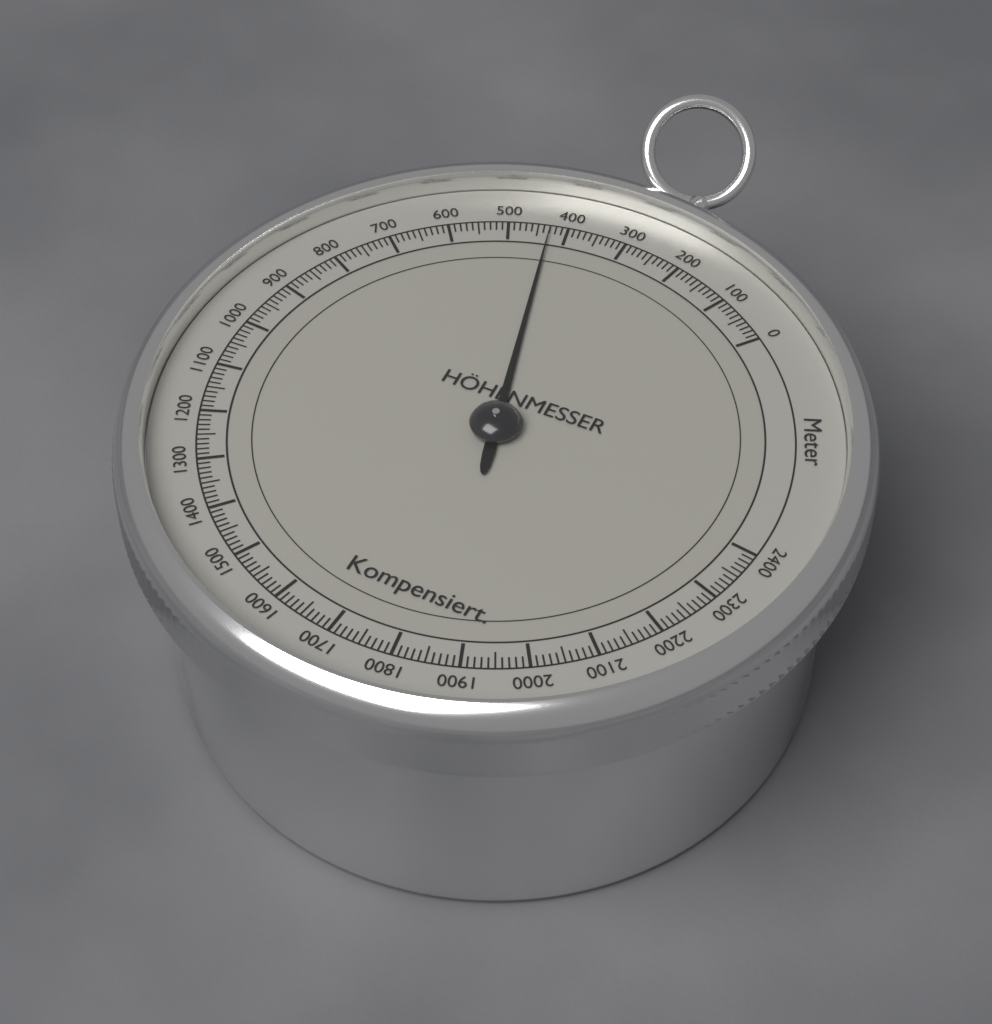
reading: 430 m
